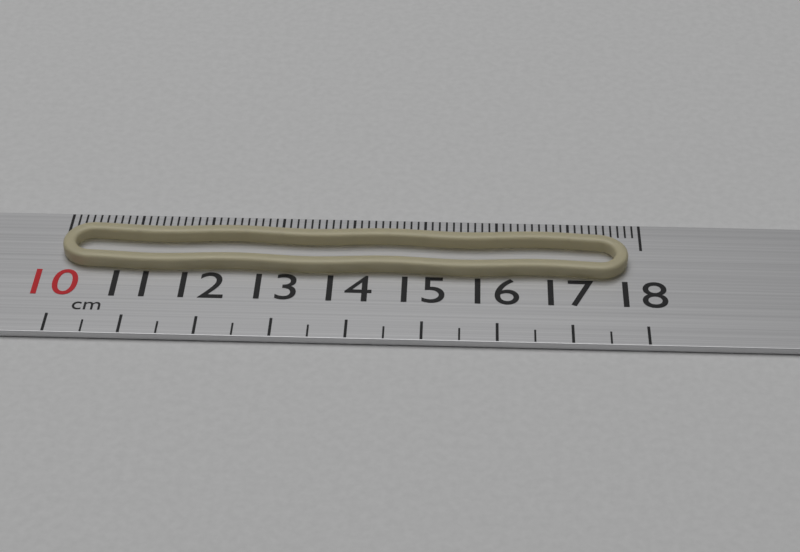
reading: 17.8 cm
